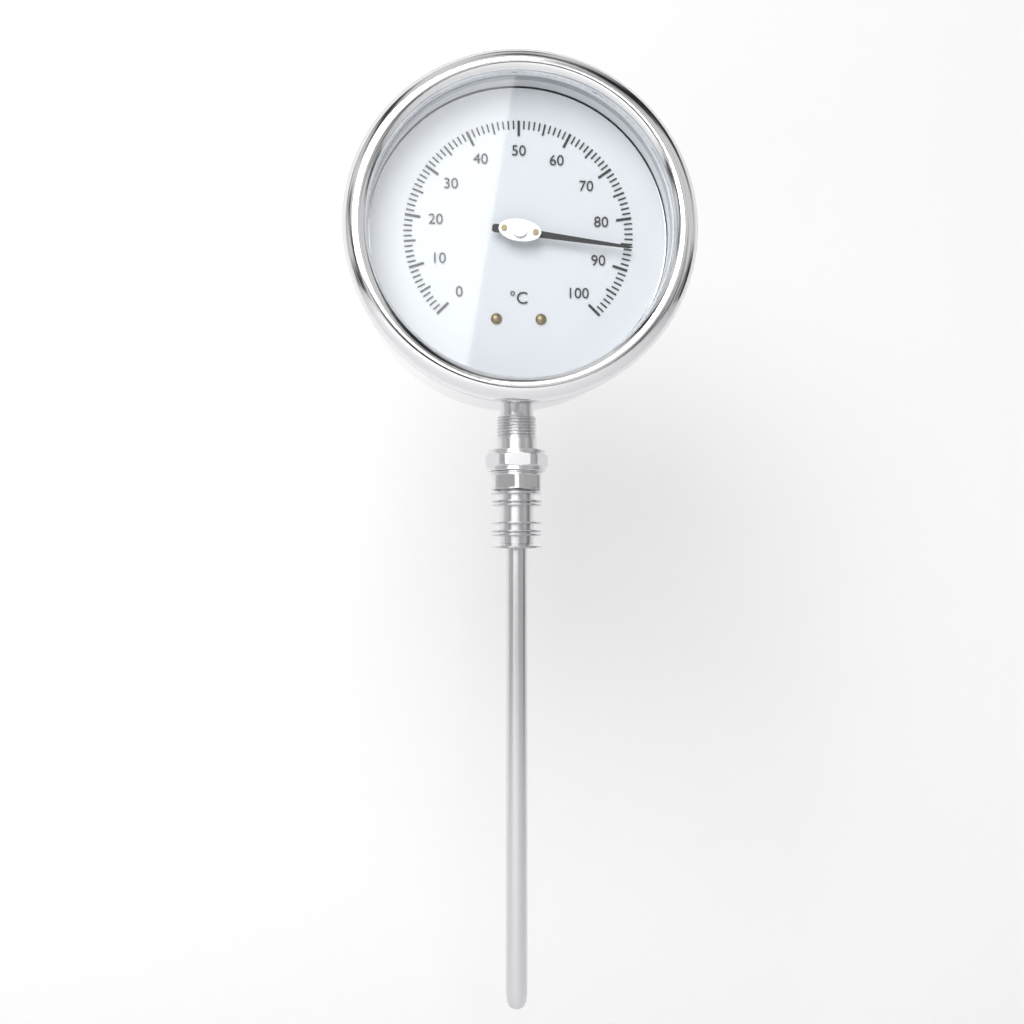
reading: 86 °C
